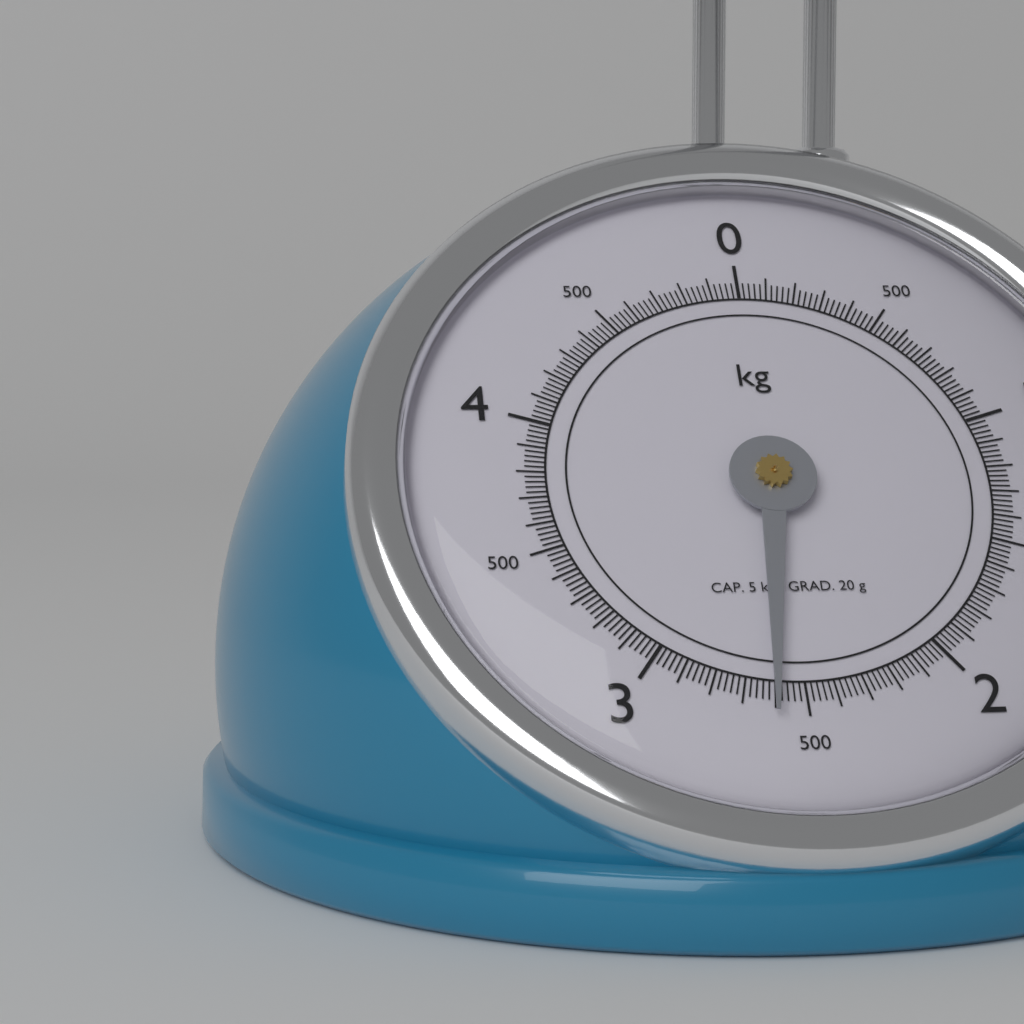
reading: 2.60 kg
